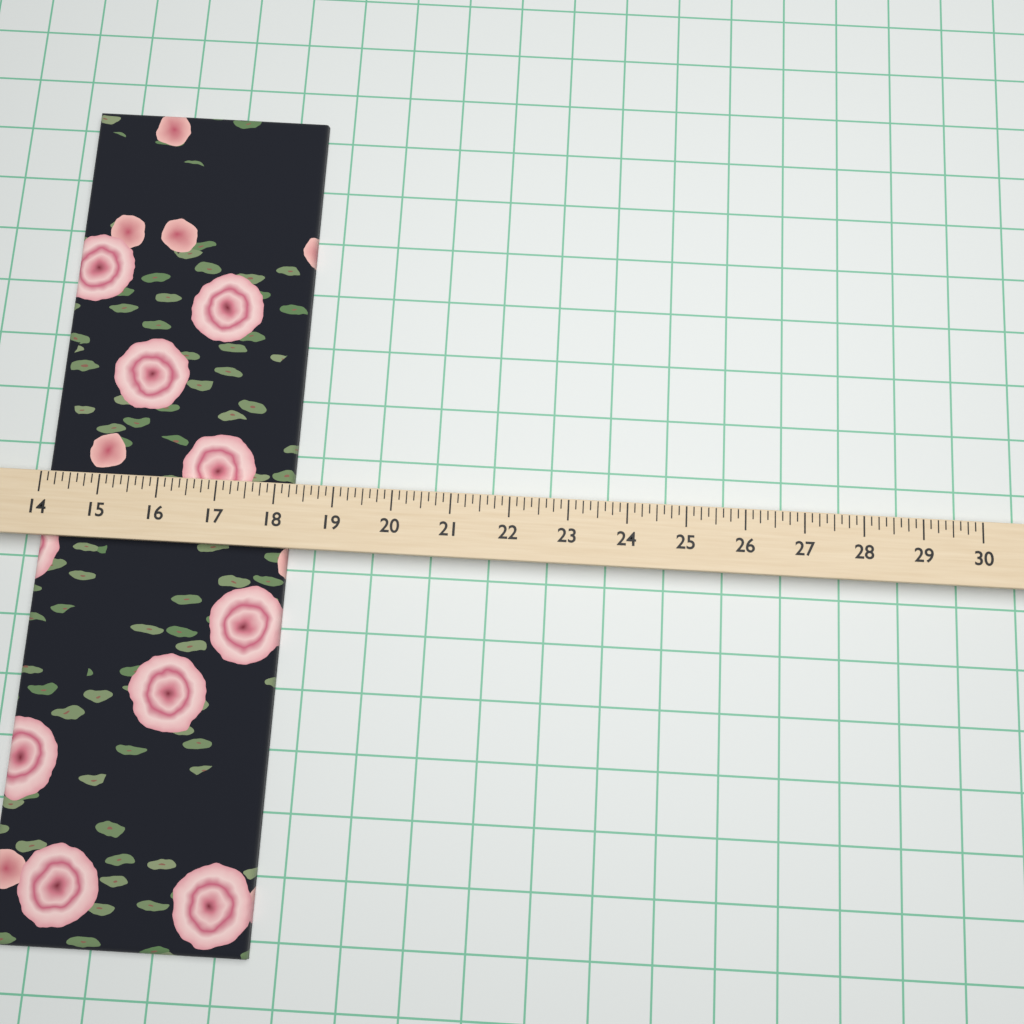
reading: 18.250 (no unit)
